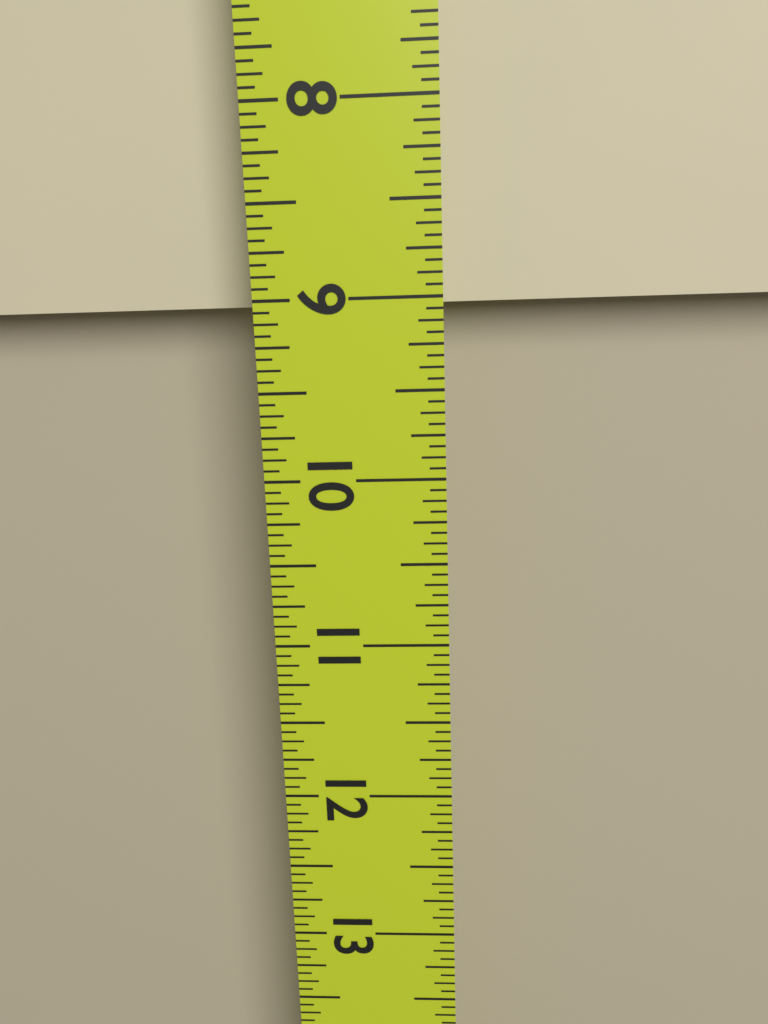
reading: 9.0625 in
